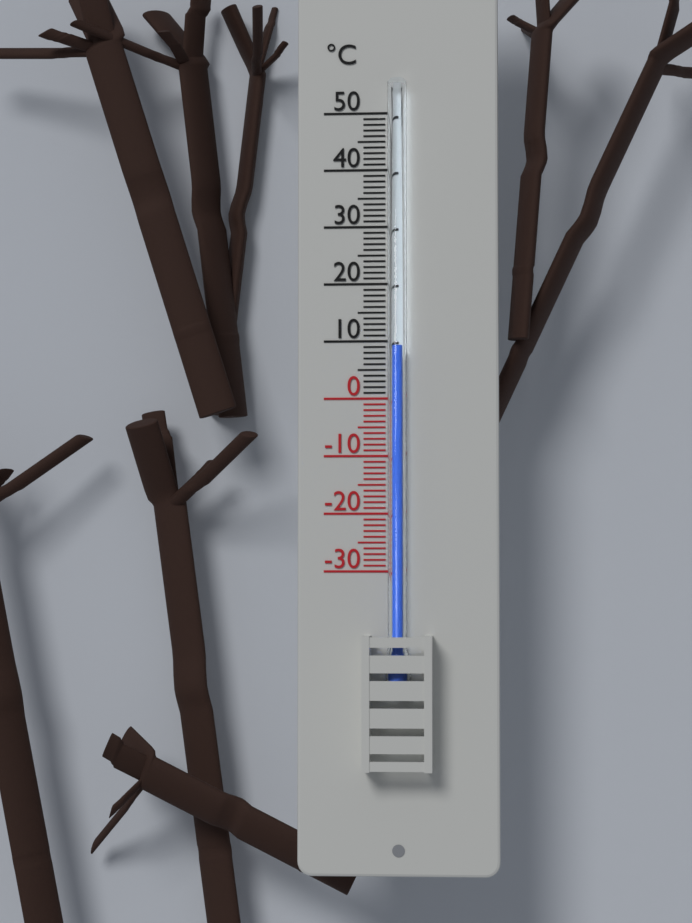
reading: 9 °C
